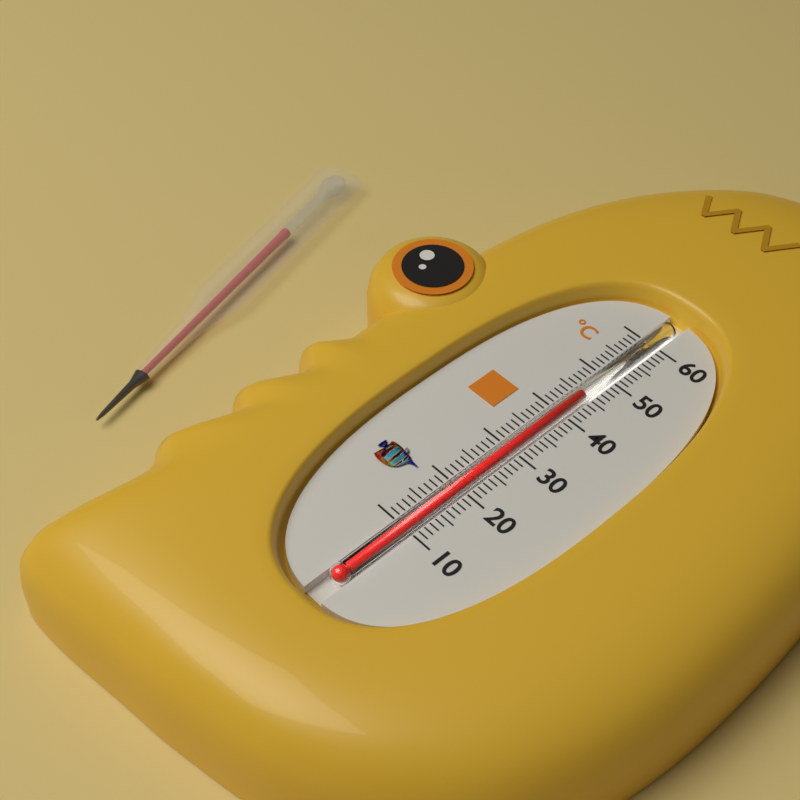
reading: 45 °C
